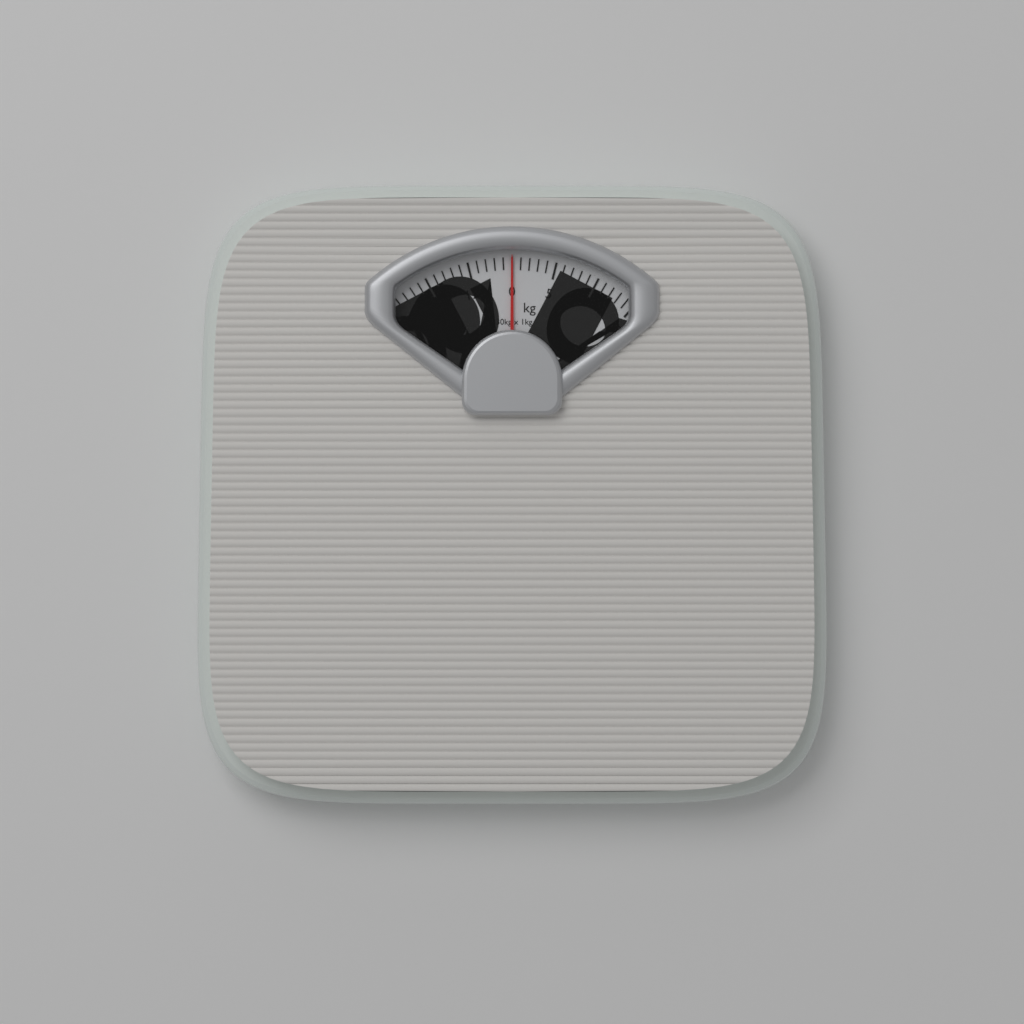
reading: 0 kg
